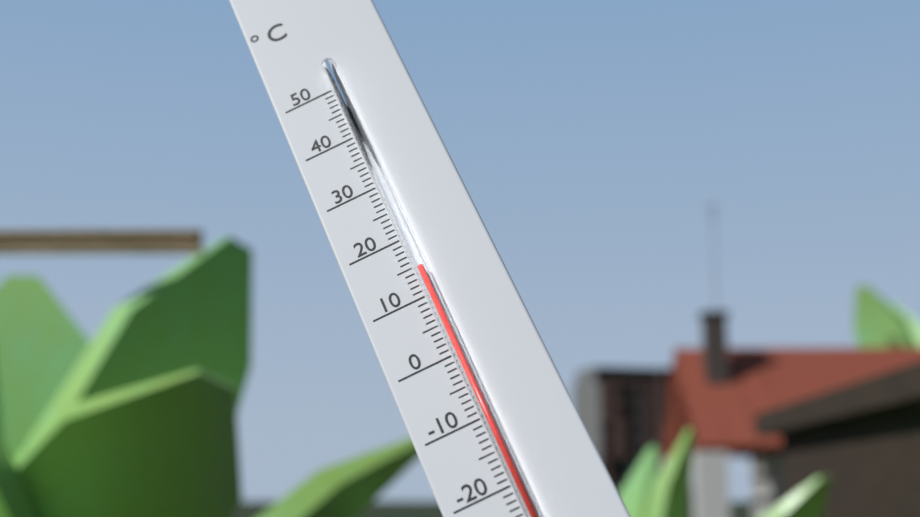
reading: 14 °C
